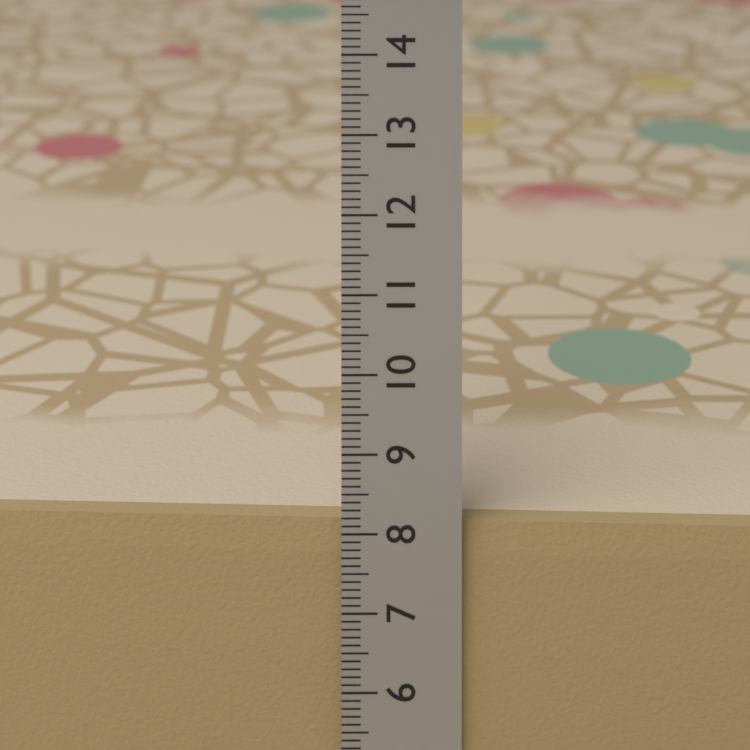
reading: 8.1 cm
